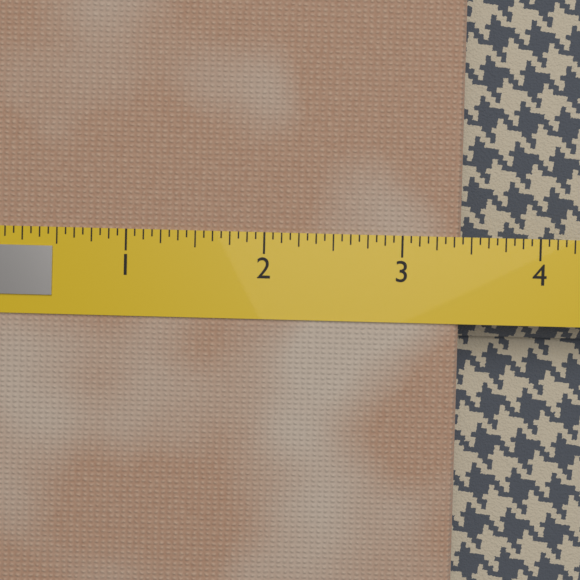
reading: 3.4375 (no unit)
